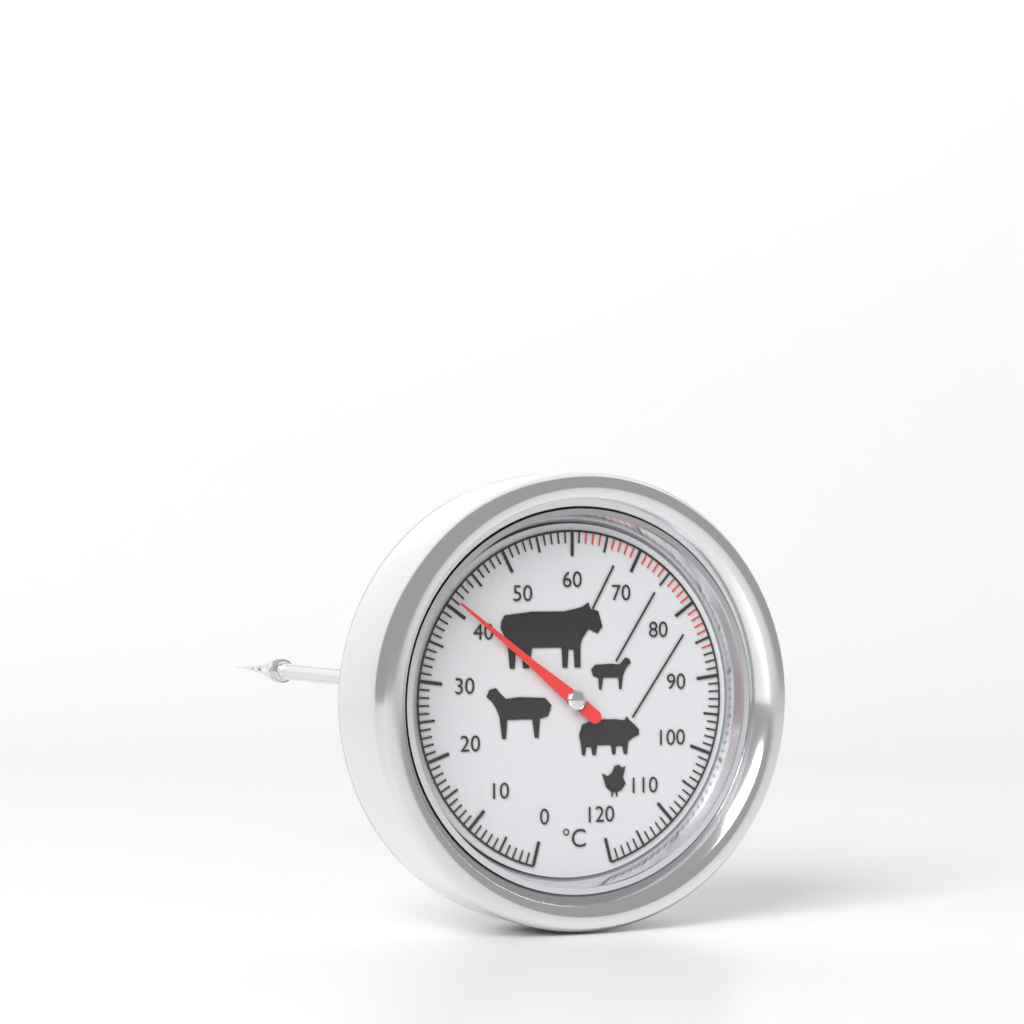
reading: 41 °C
